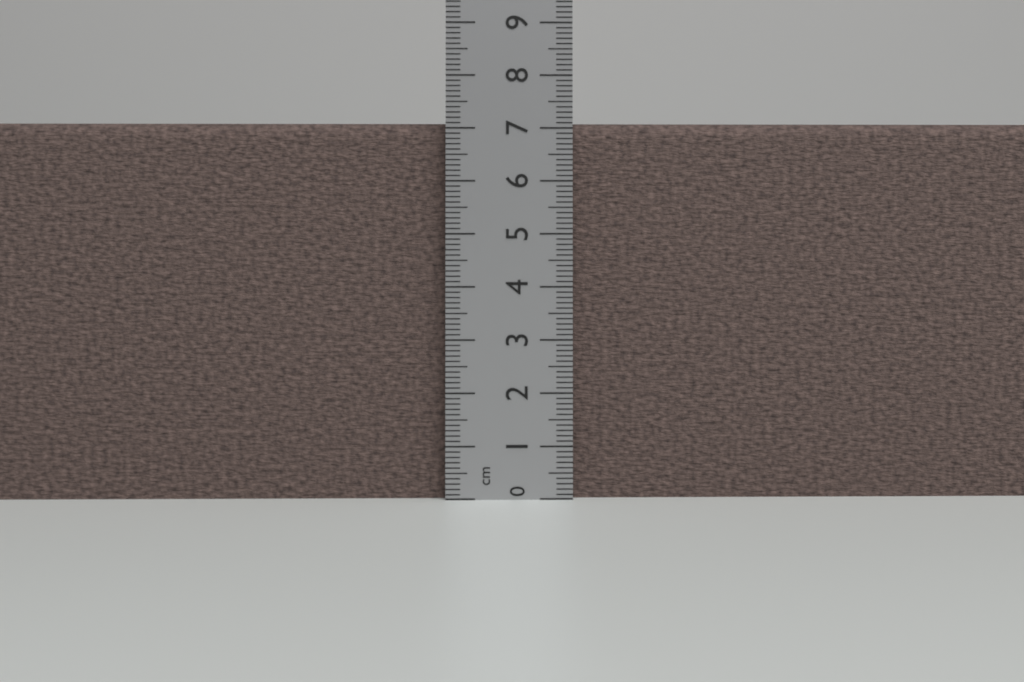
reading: 7.1 cm
